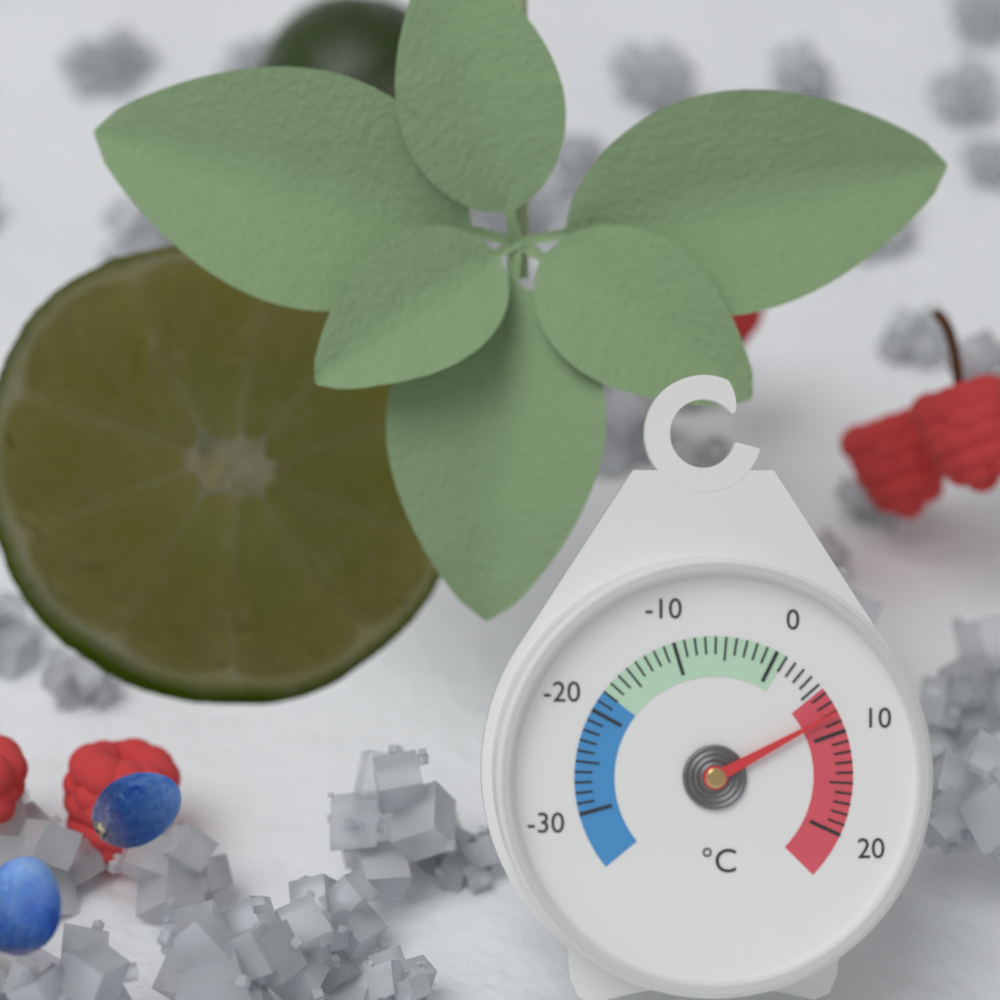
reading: 8 °C
